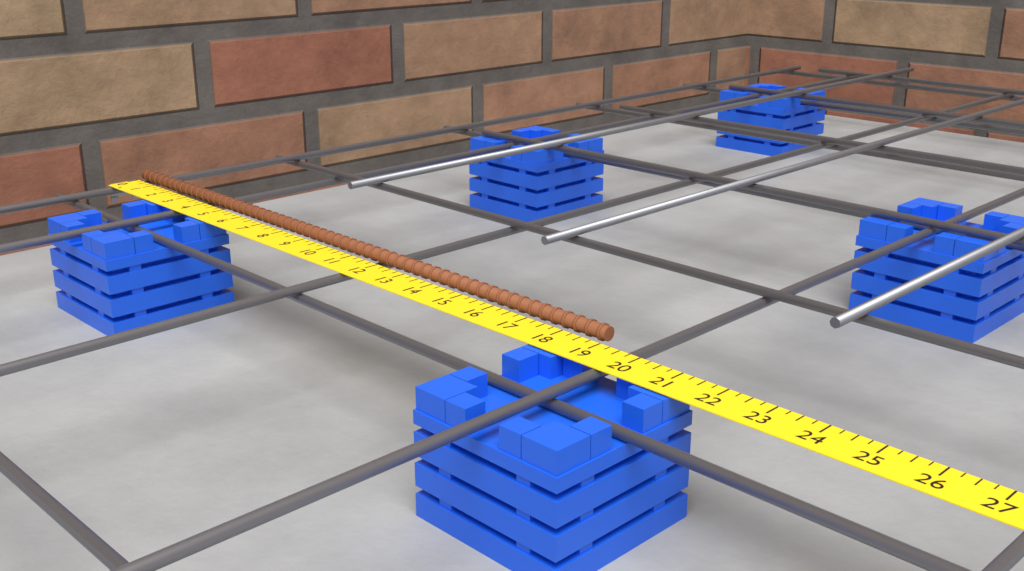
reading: 19.00 in
